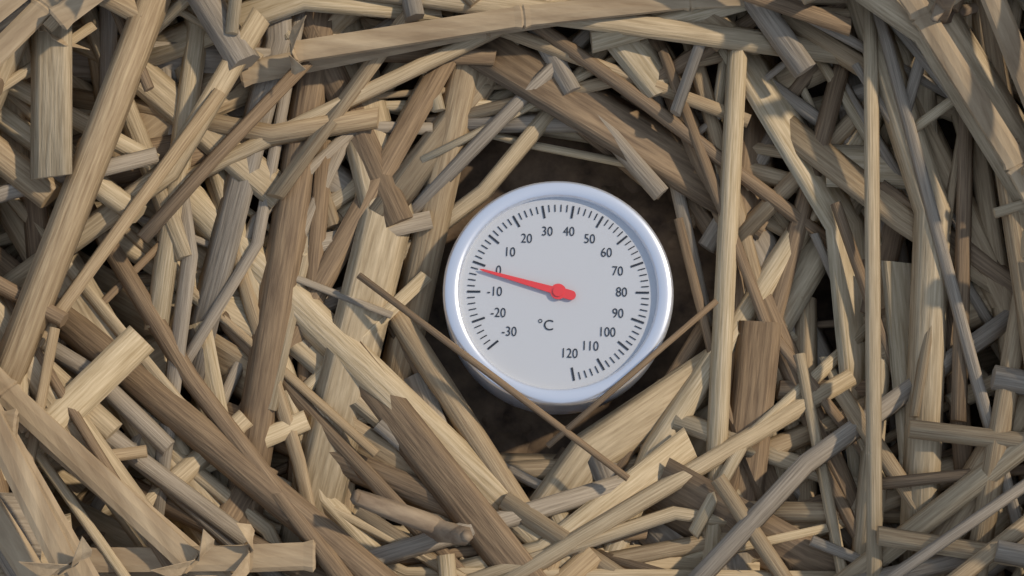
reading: -2 °C
